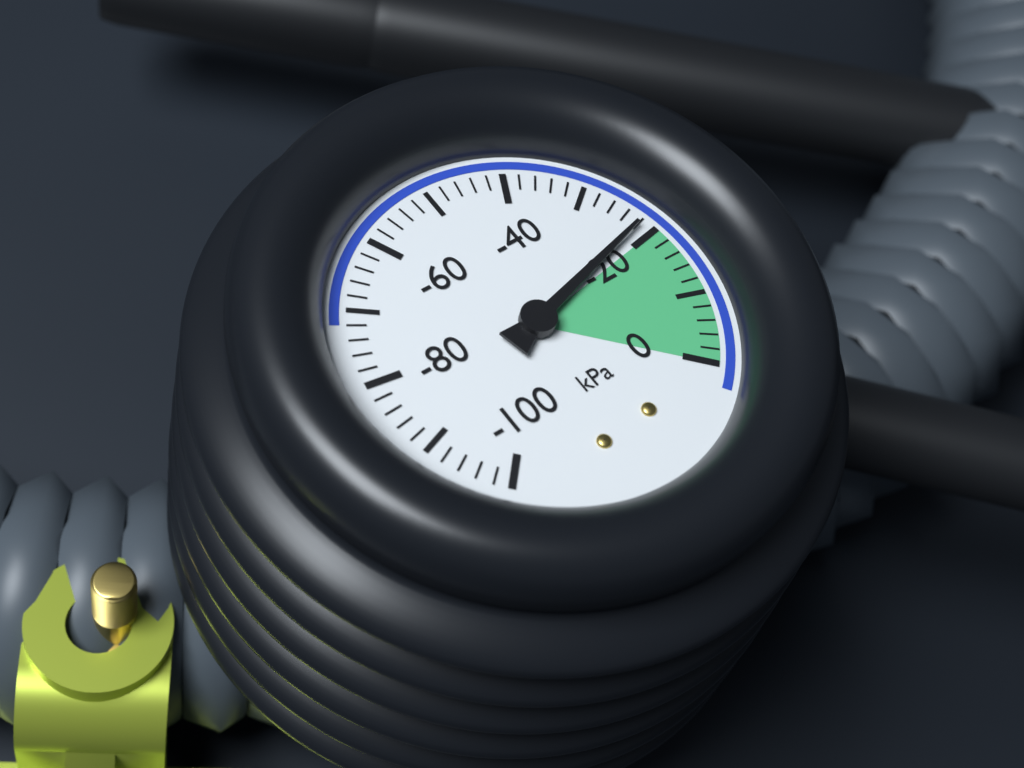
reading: -22 kPa
